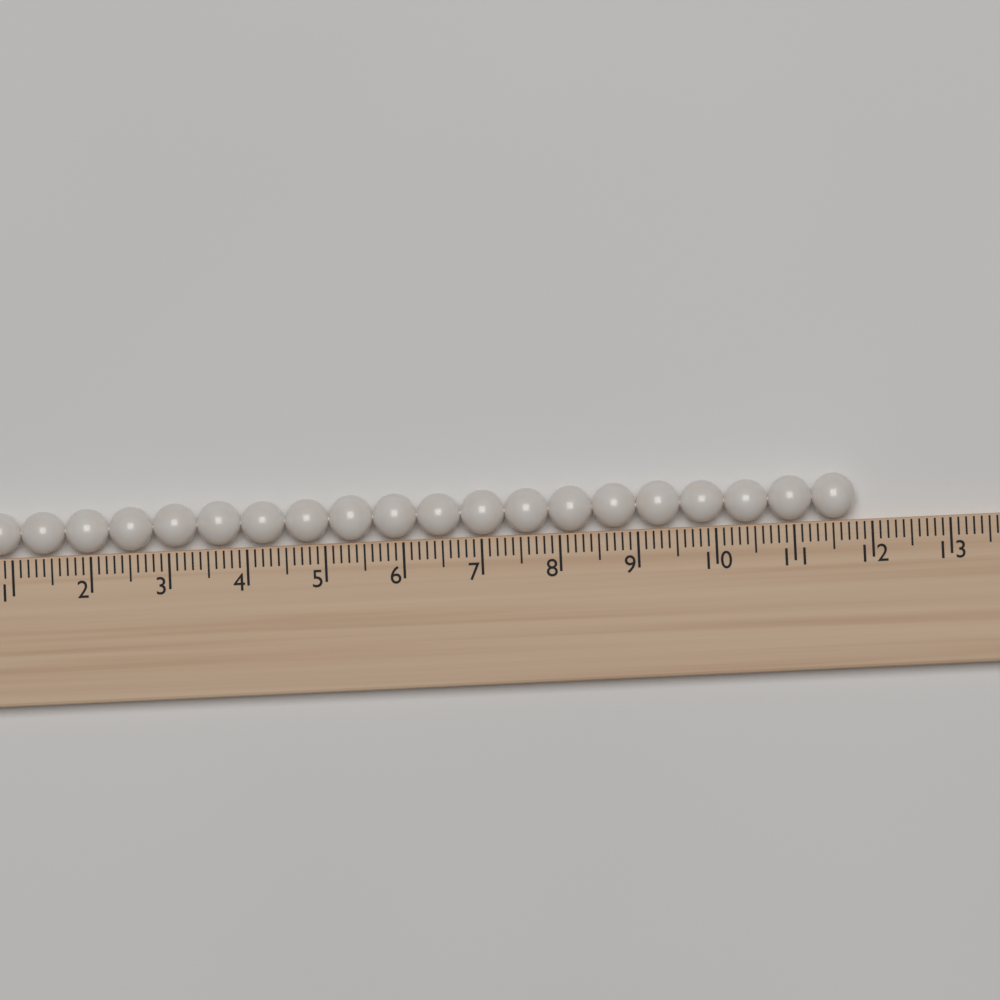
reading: 11.8 (no unit)
